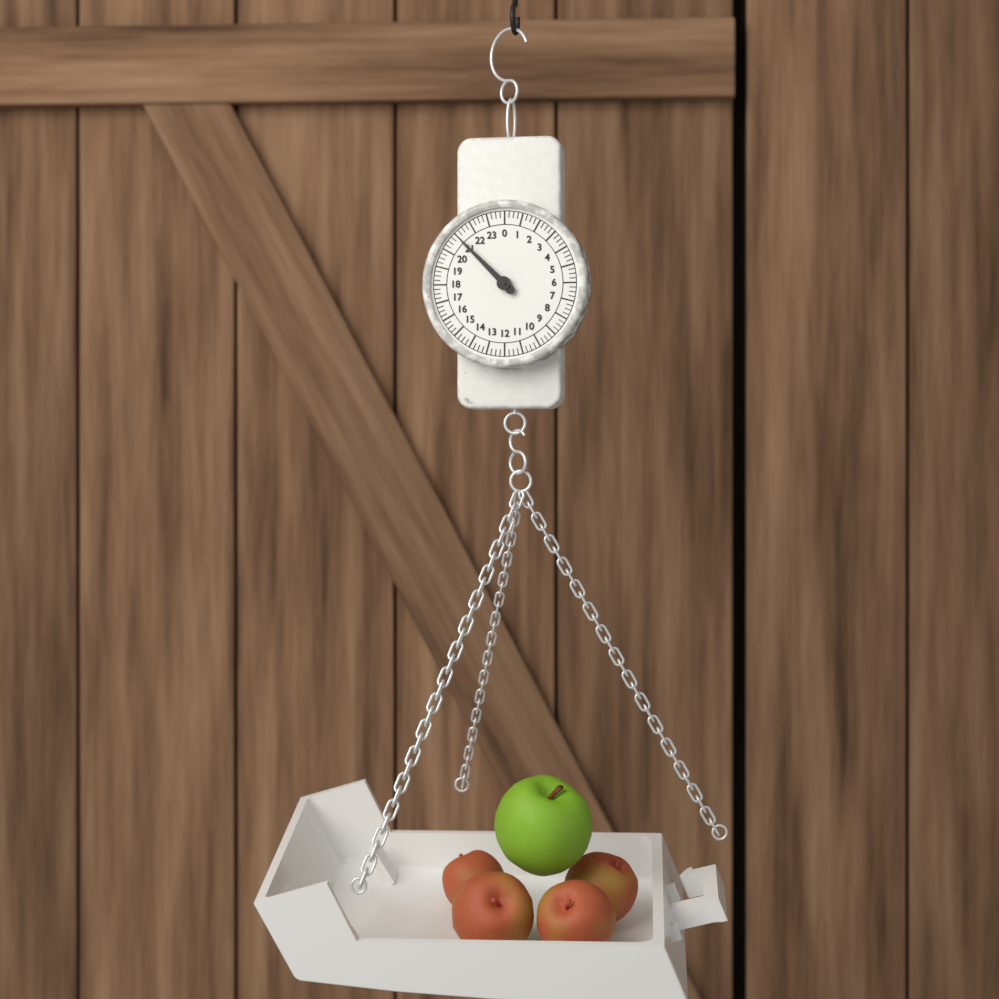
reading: 21.00 (no unit)
